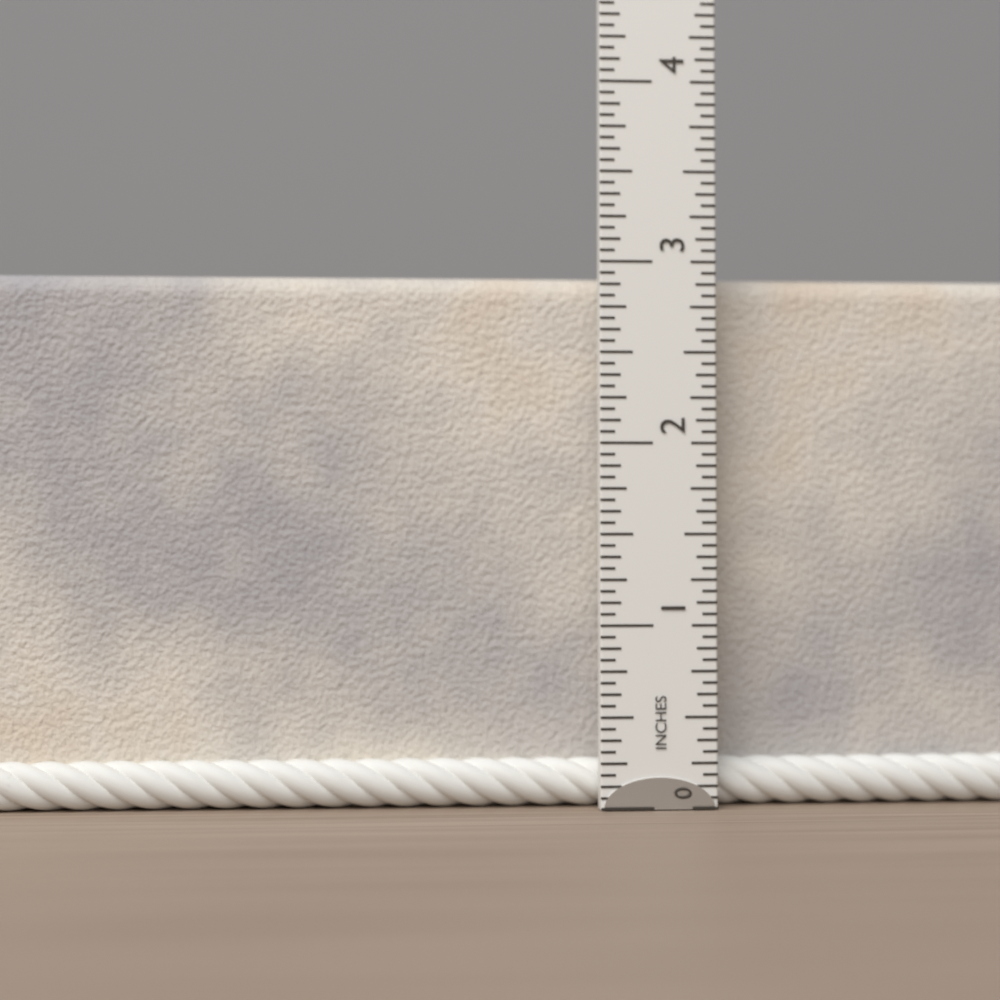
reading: 2.9375 in
